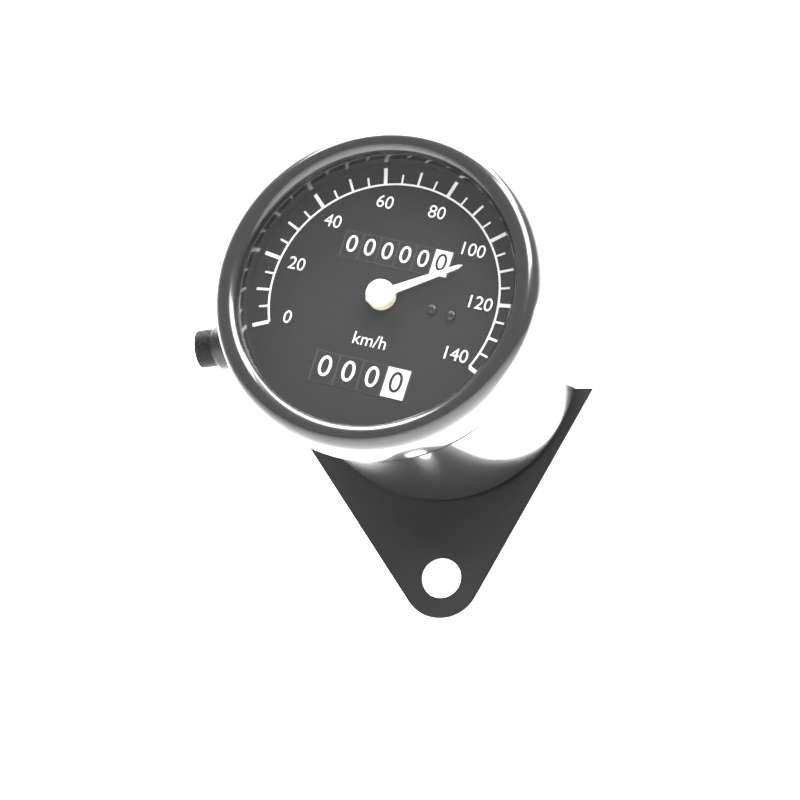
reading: 105 km/h
